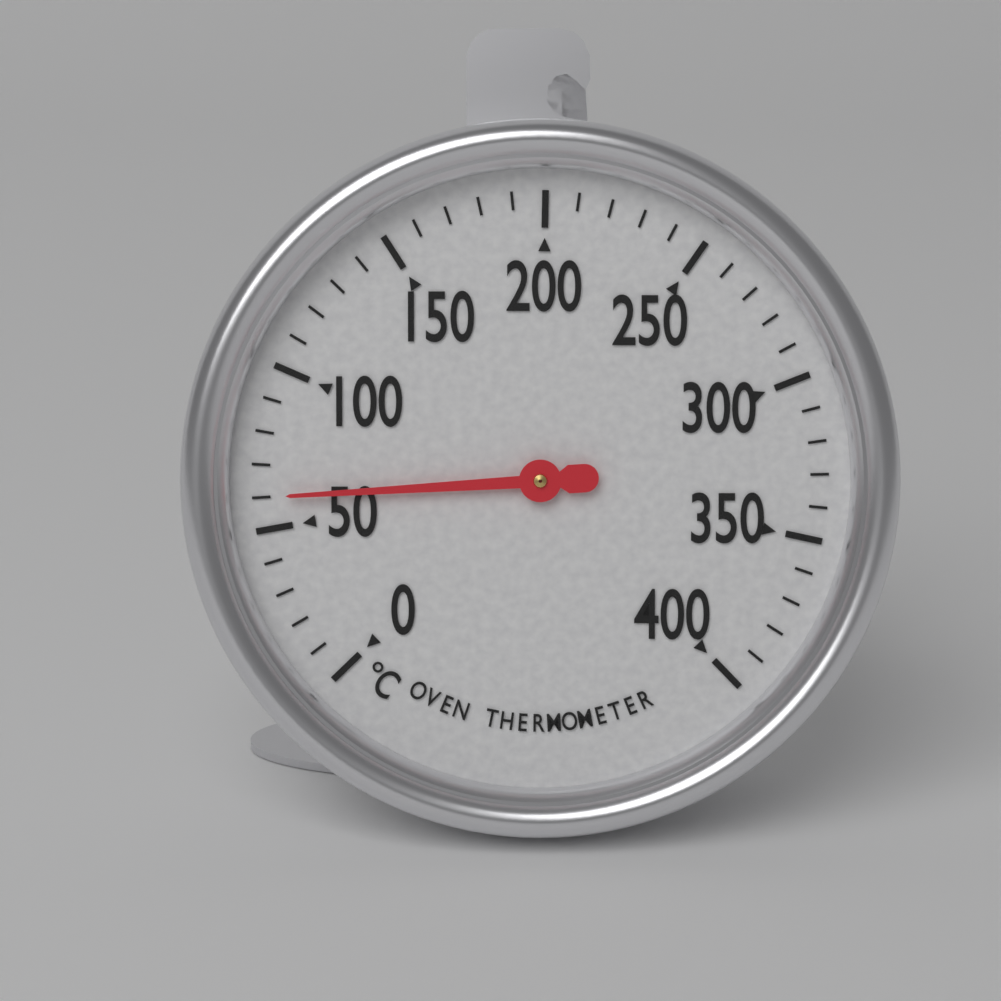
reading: 60 °C
